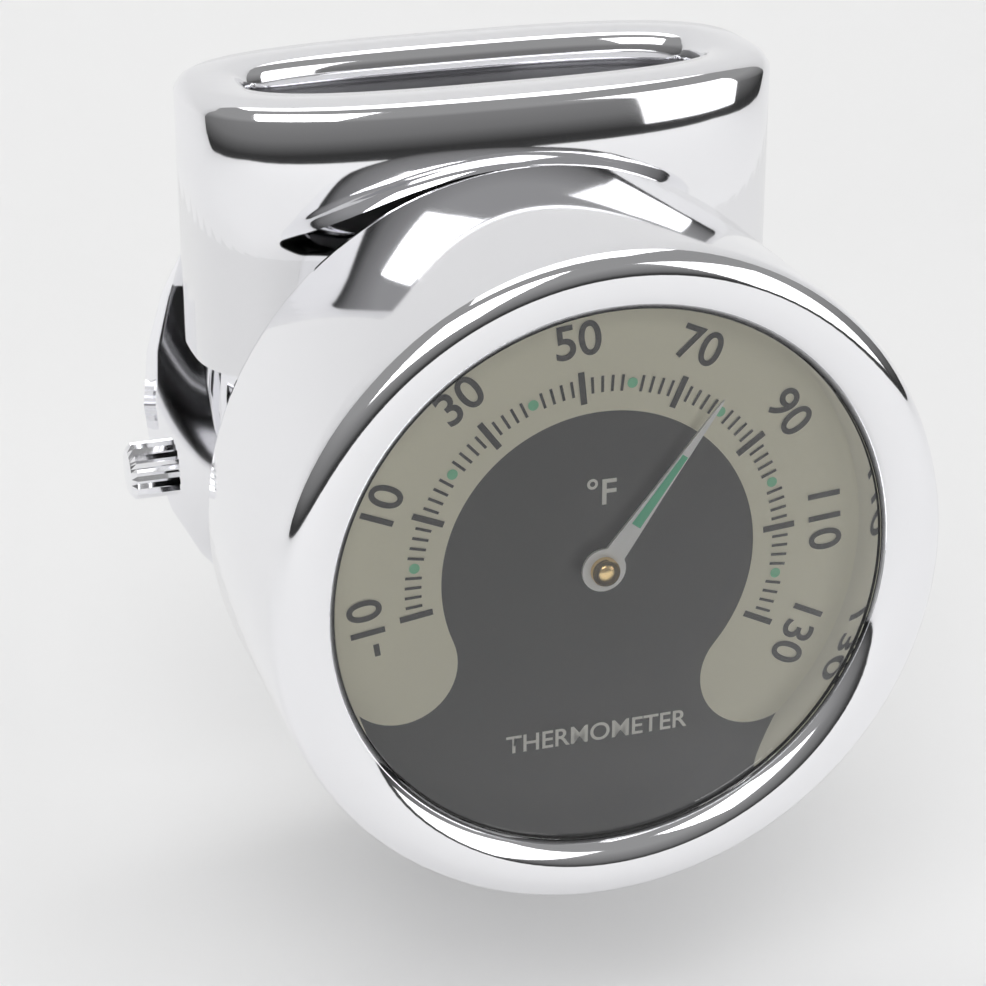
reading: 78 °F
